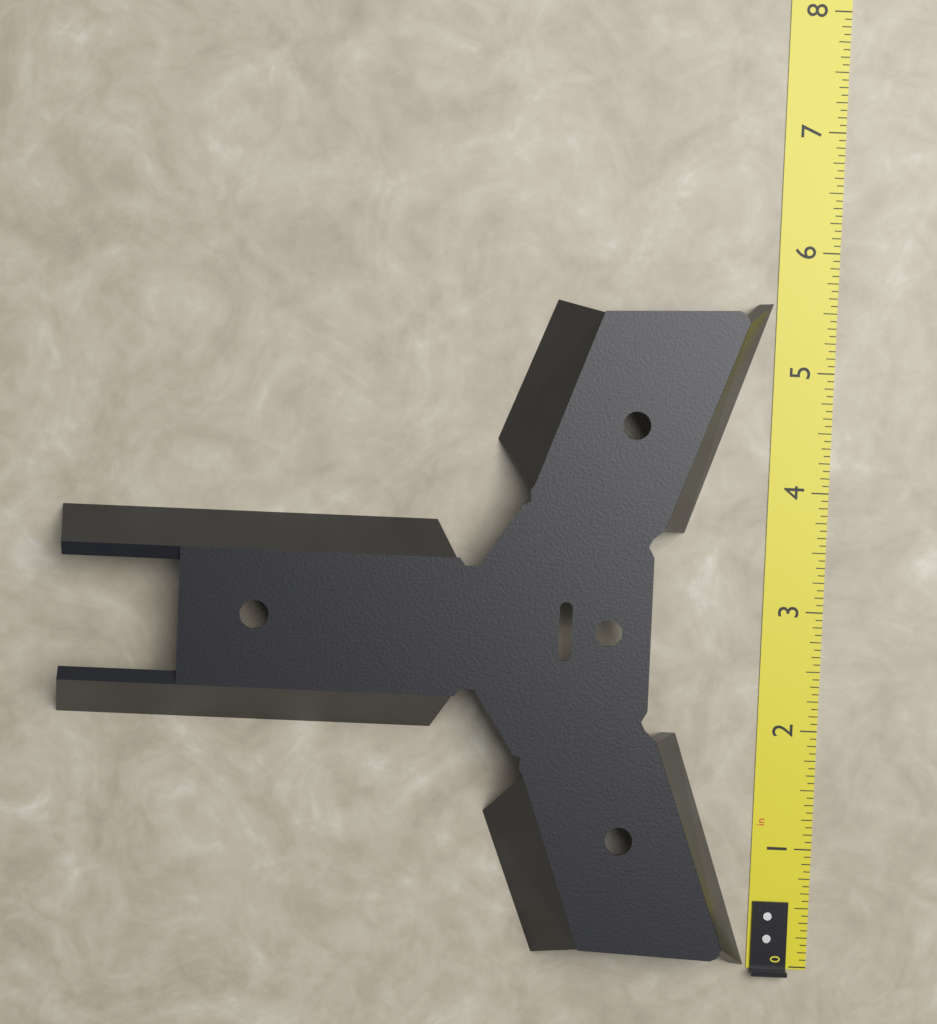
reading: 5.5625 in
